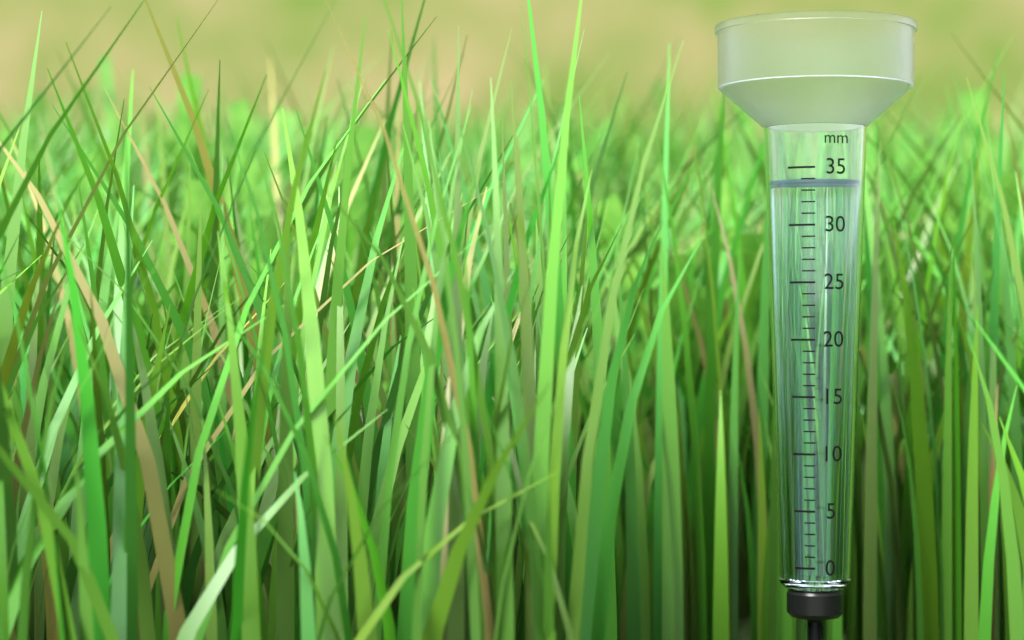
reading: 34 mm
